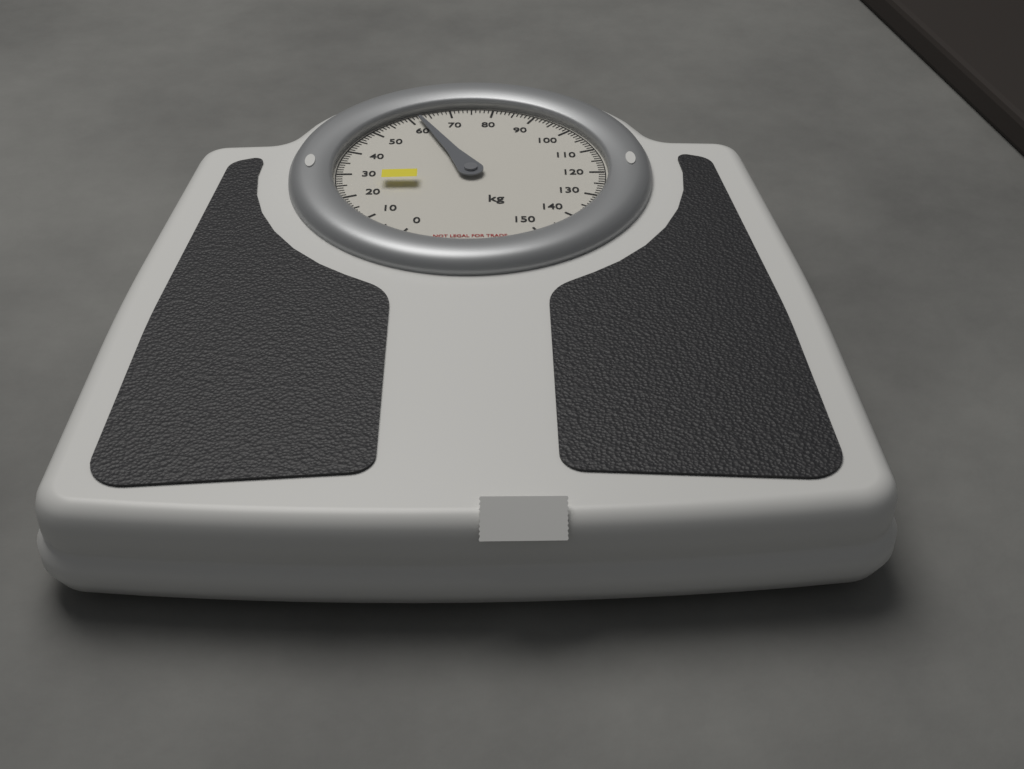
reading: 62 kg
